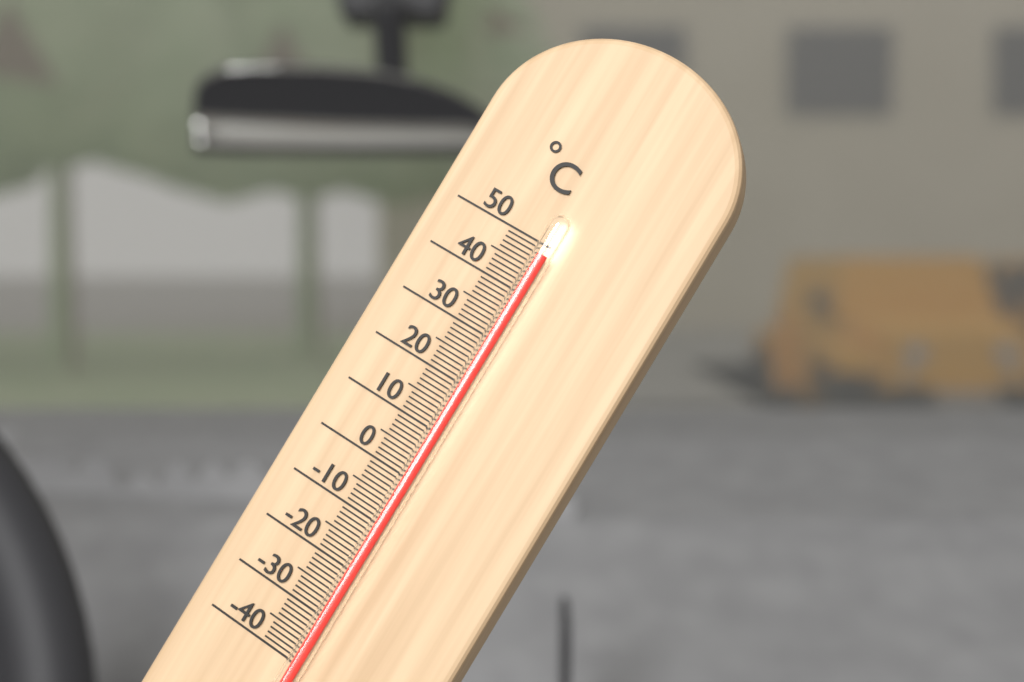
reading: 48 °C
